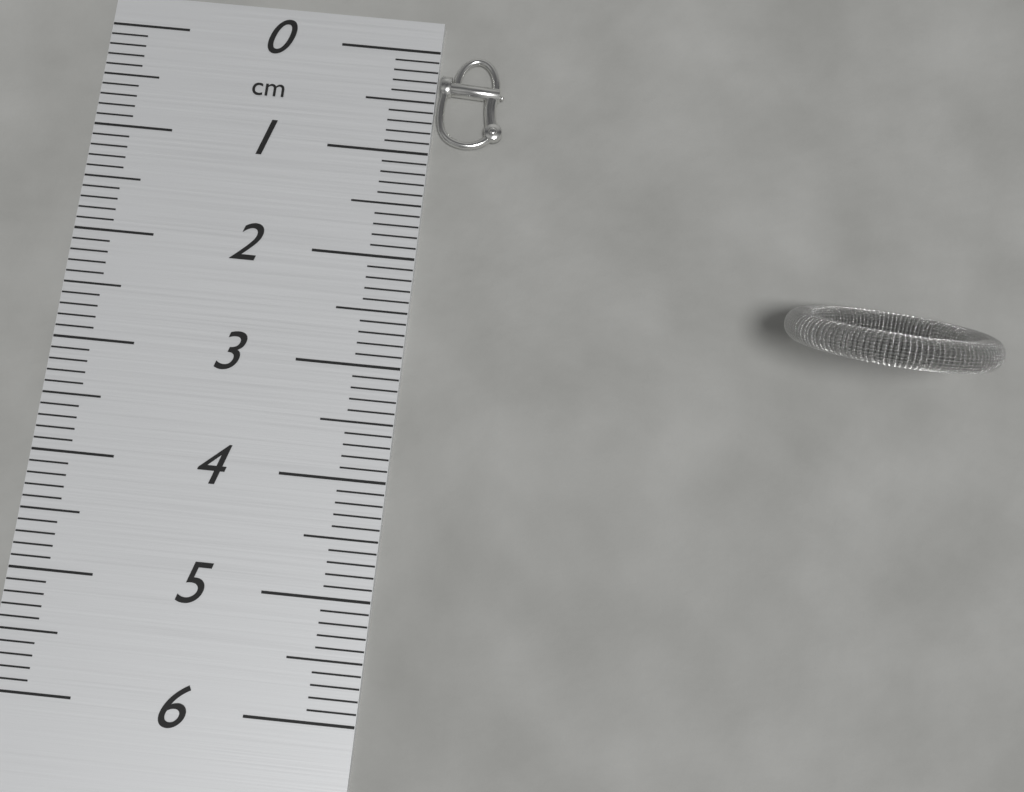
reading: 0.9 cm
